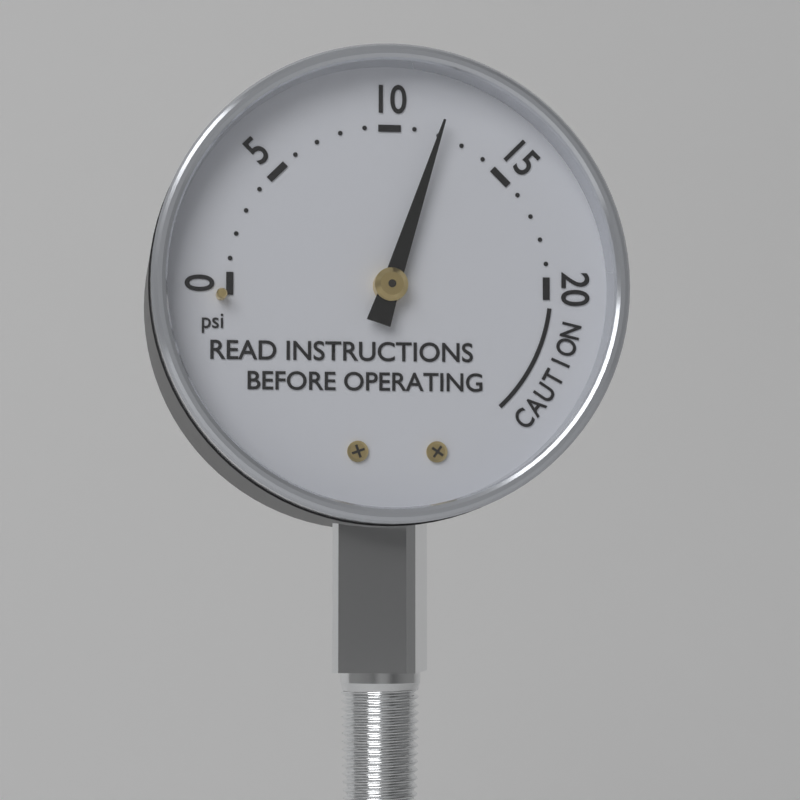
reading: 12 psi
